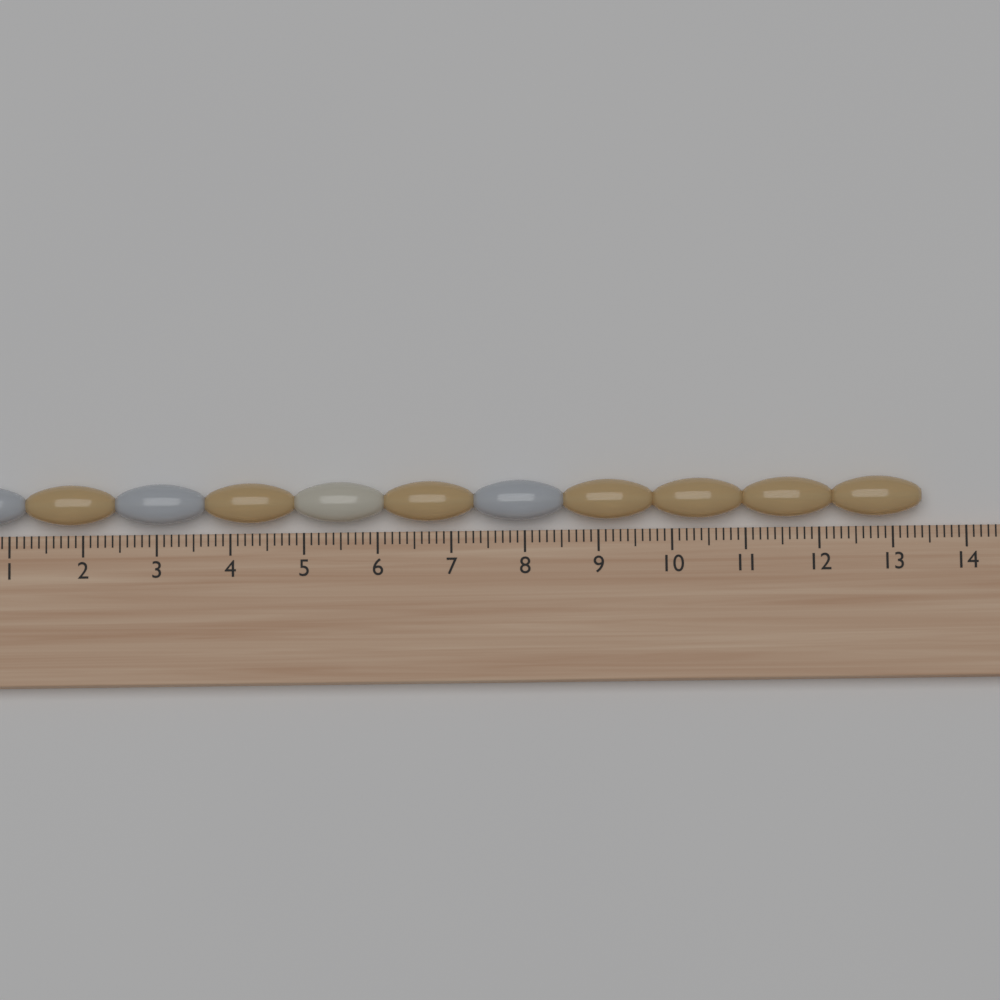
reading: 13.4 (no unit)
